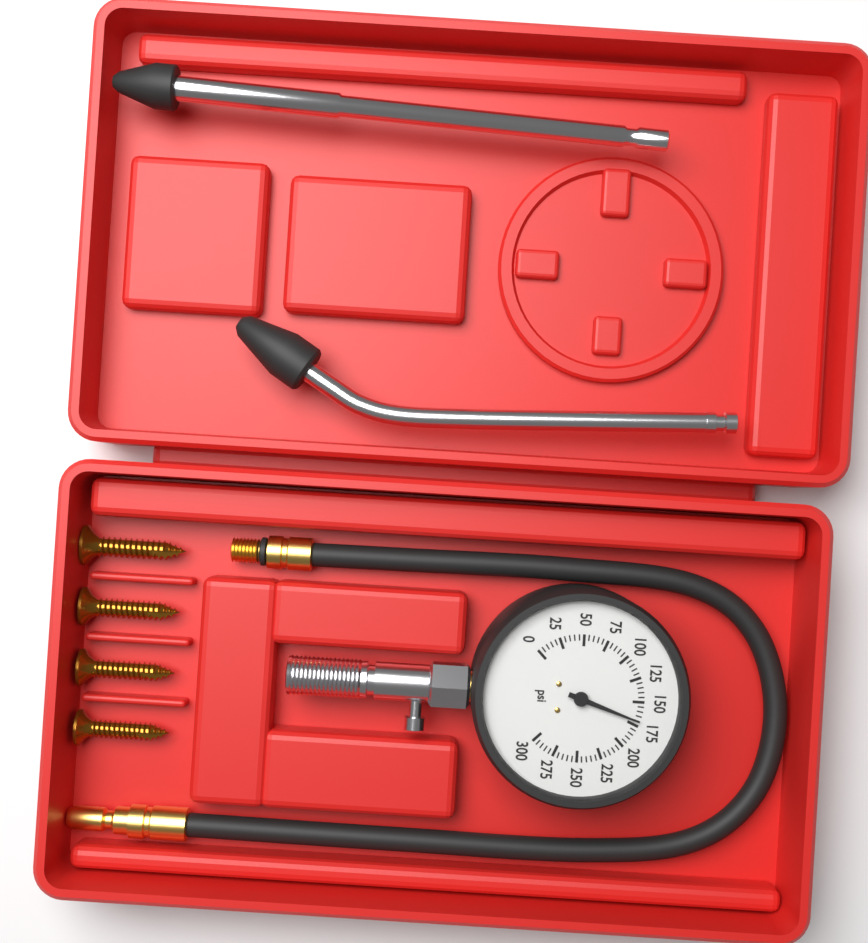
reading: 170 psi
